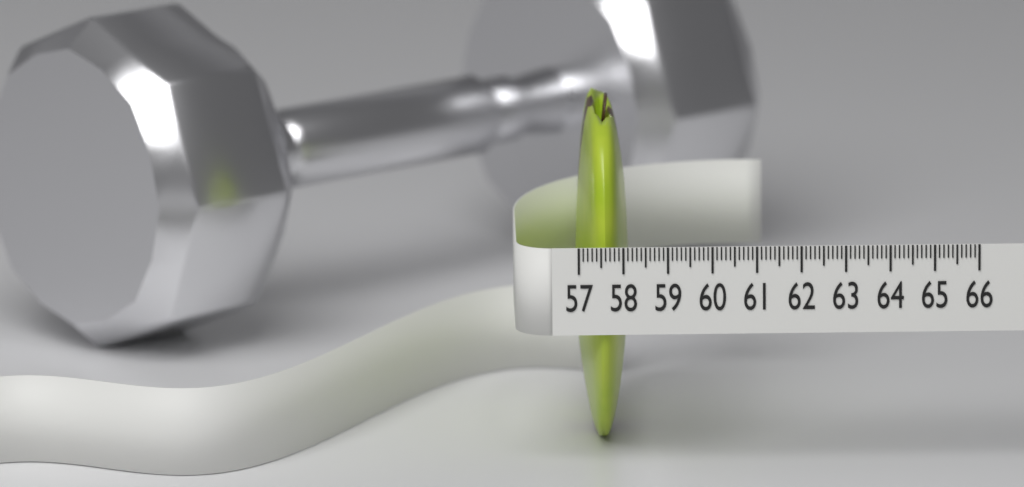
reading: 58.2 (no unit)
